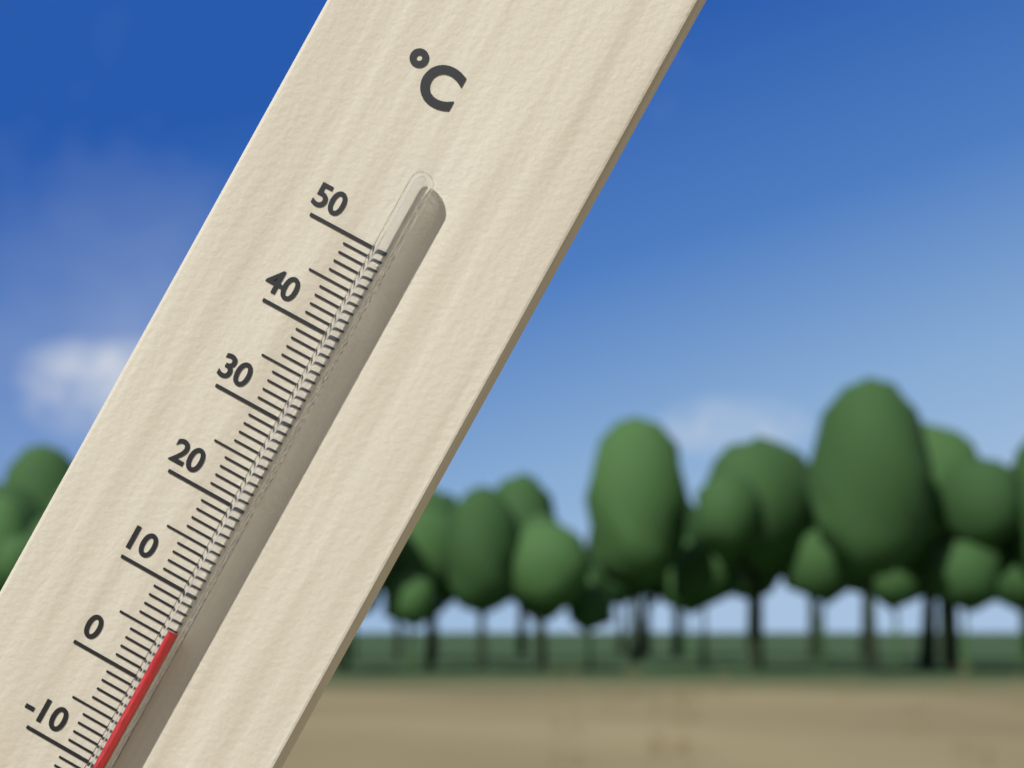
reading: 6 °C
